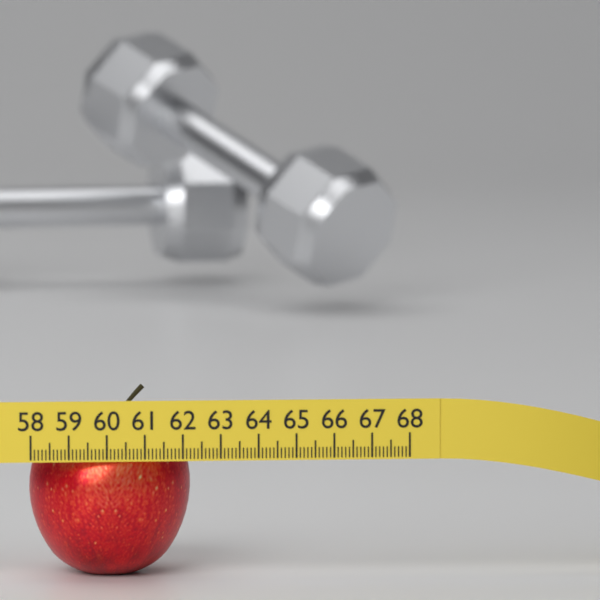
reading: 62.3 (no unit)
